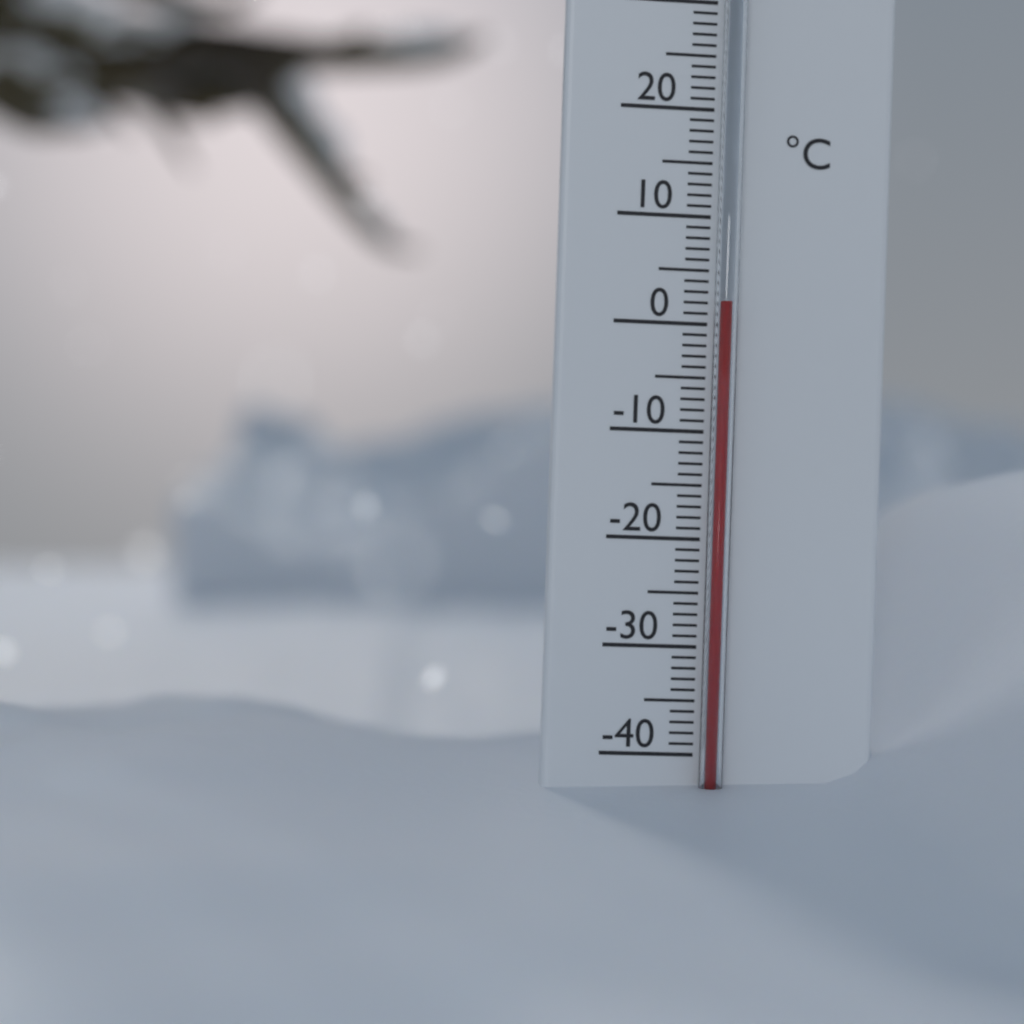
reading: 2 °C
